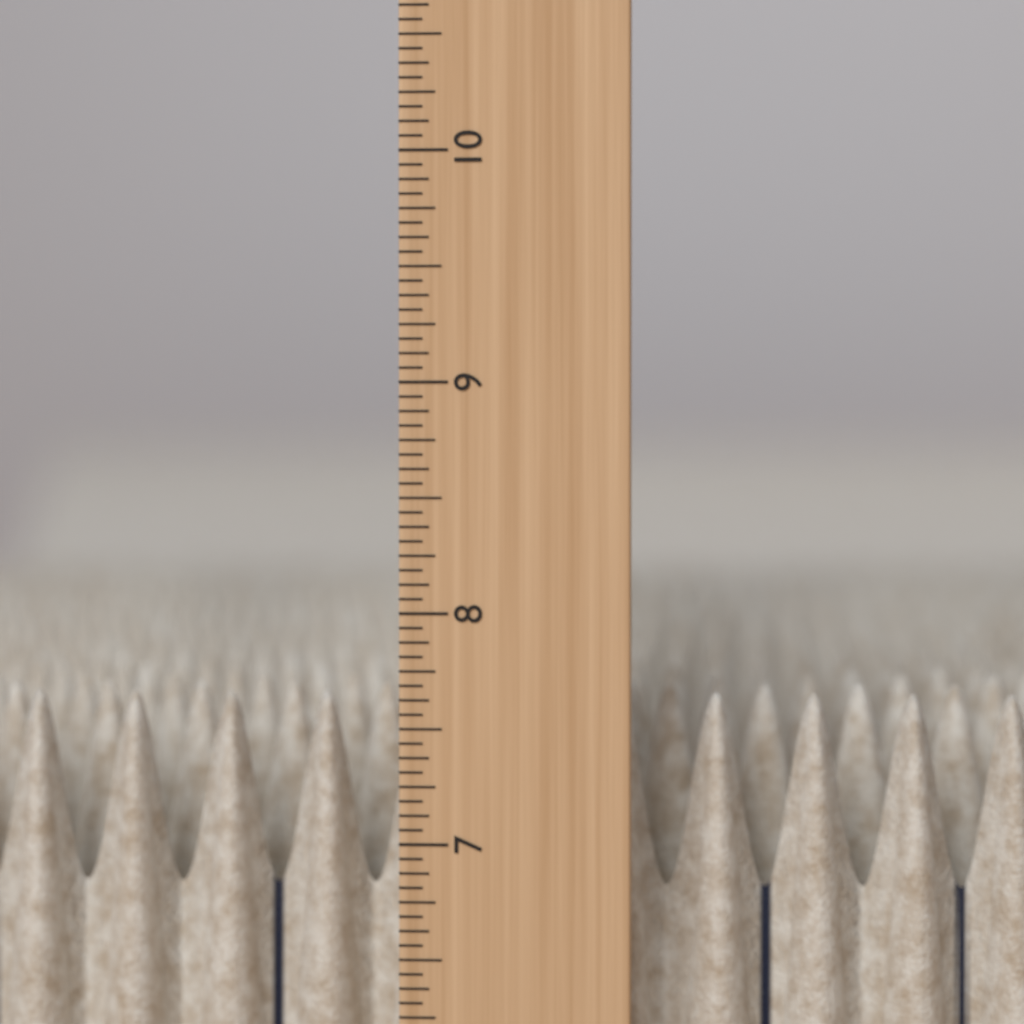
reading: 7.6250 in
